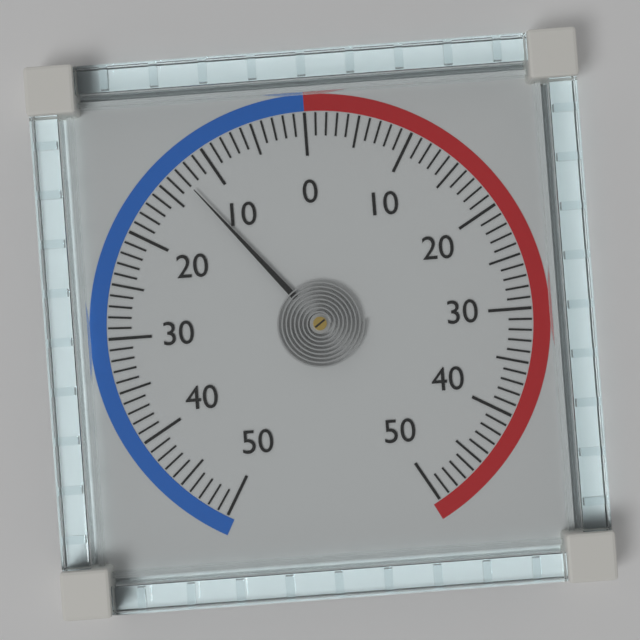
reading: -13 (no unit)
